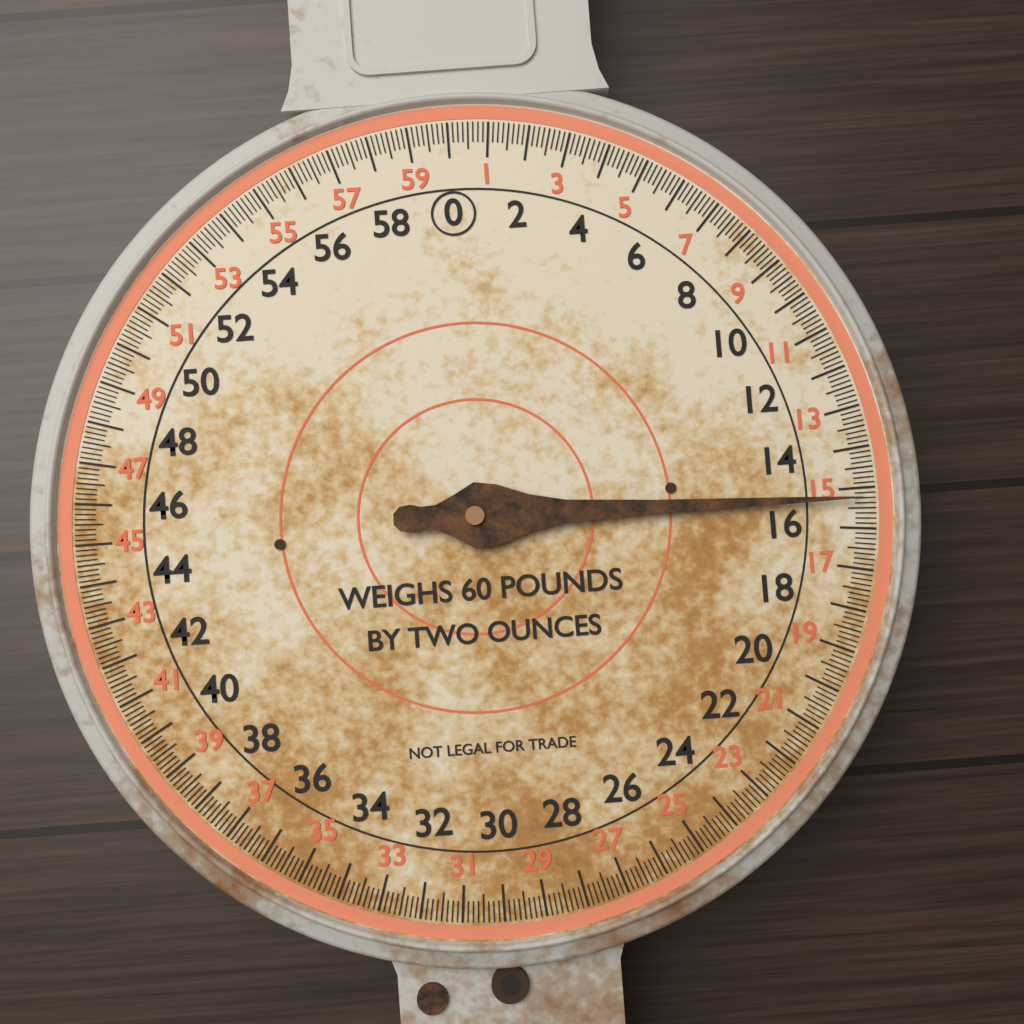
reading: 15.250 lb
